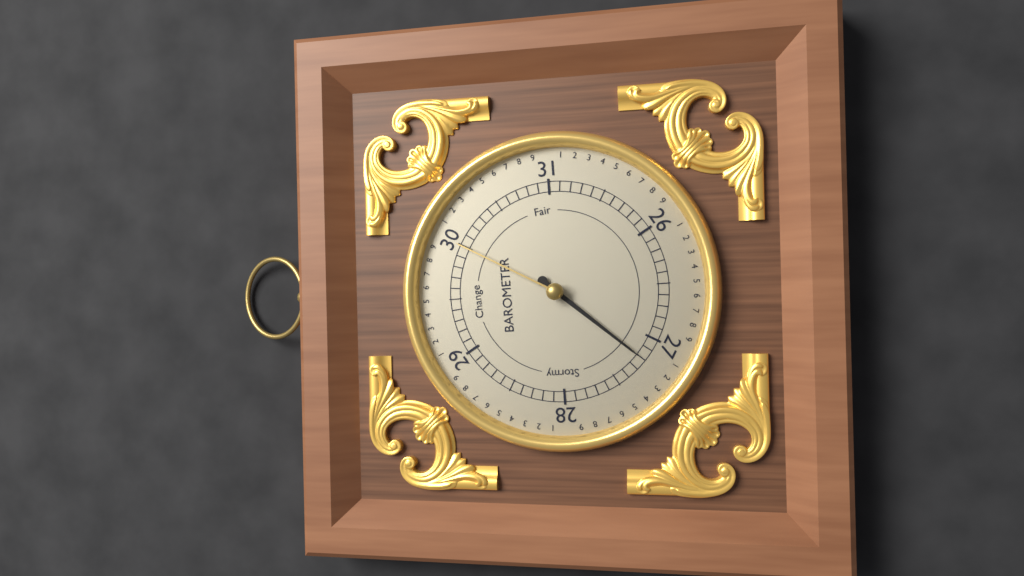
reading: 27.2 (no unit)
